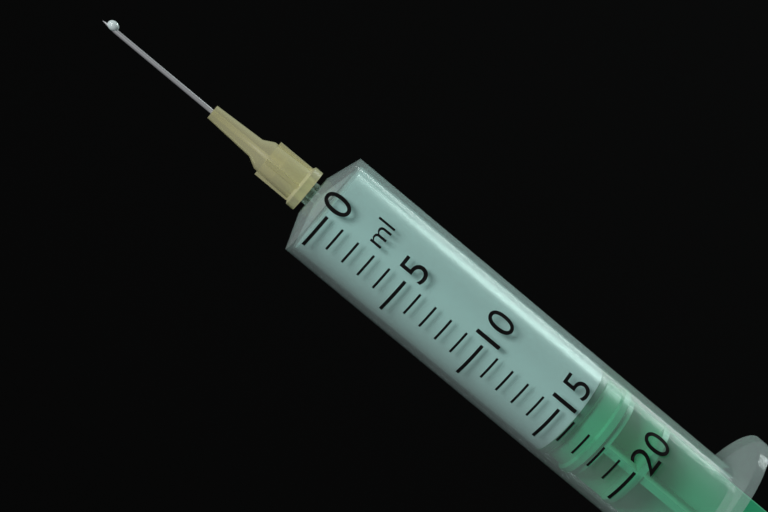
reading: 16 ml
